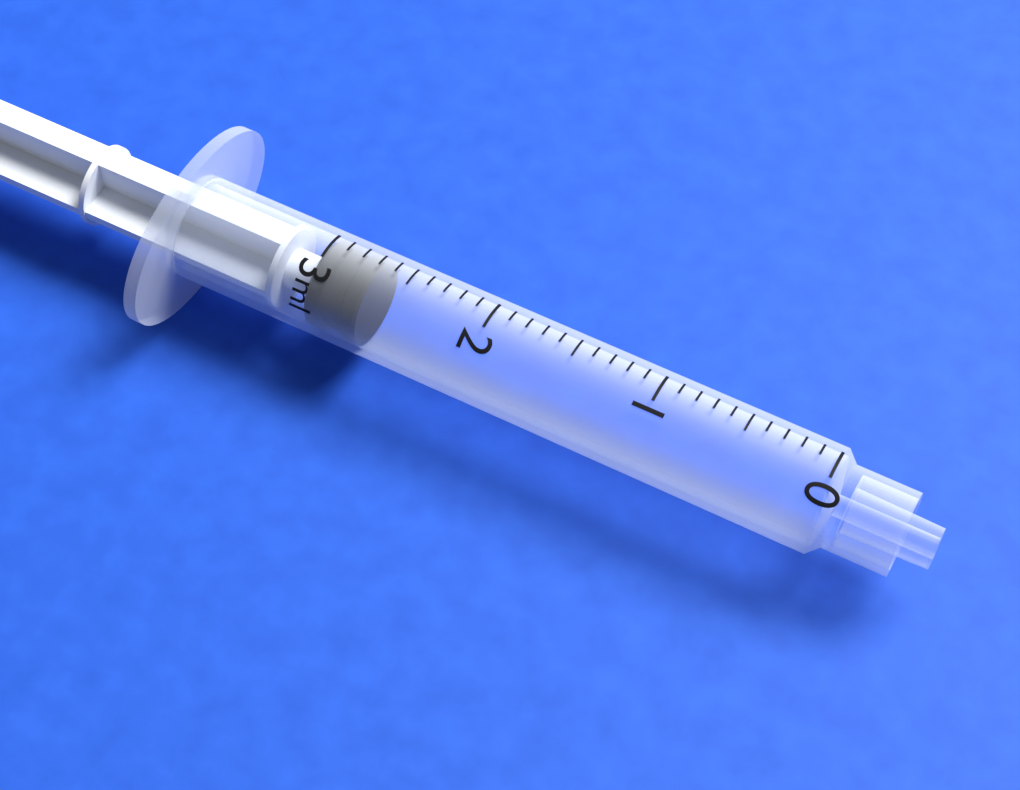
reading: 2.7 ml
